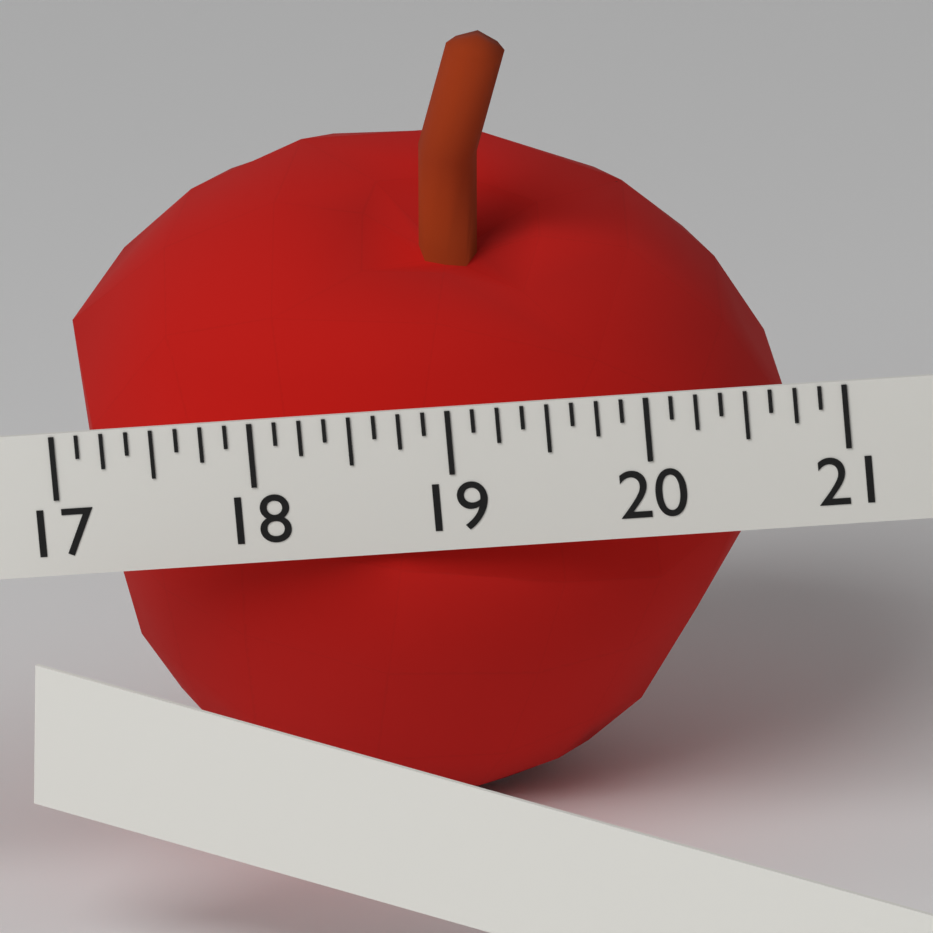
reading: 20.625 (no unit)
